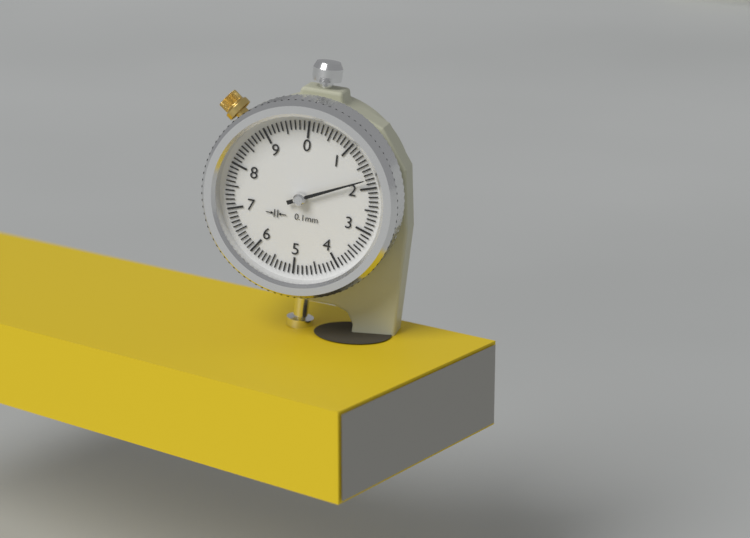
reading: 1.8 mm
